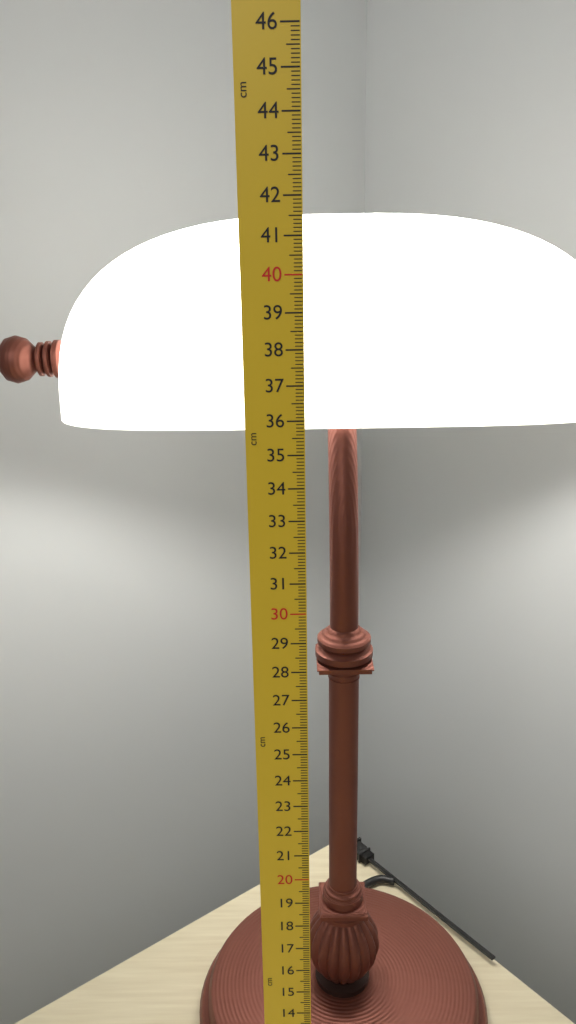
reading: 41.8 cm
